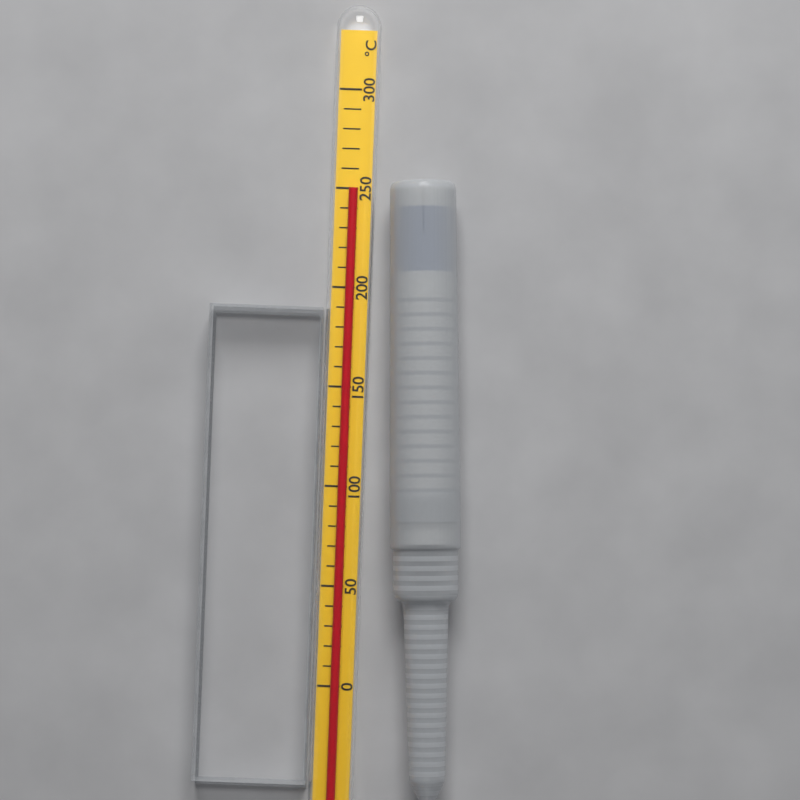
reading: 250 °C
